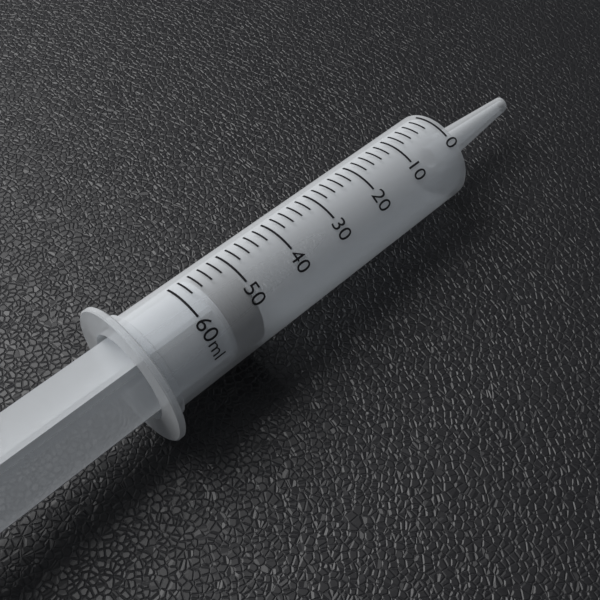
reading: 50 ml
